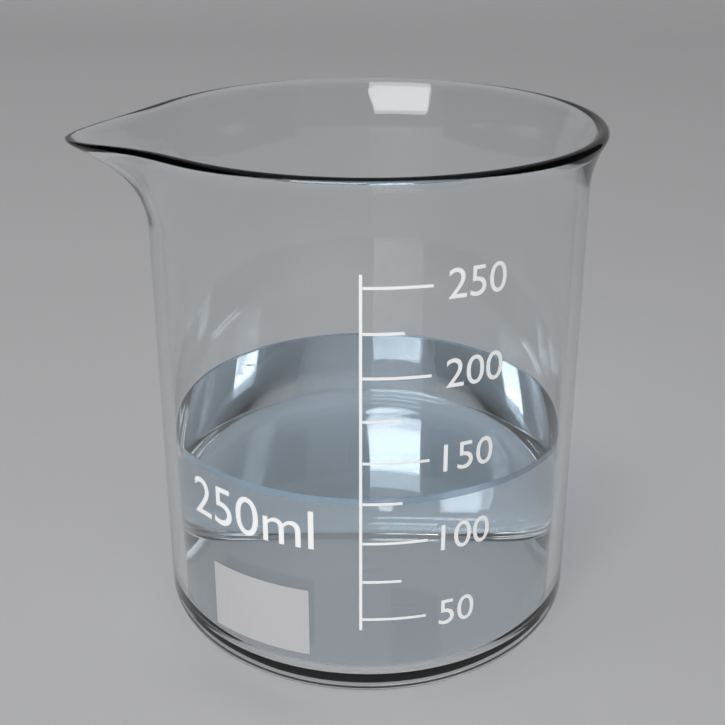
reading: 125 ml
